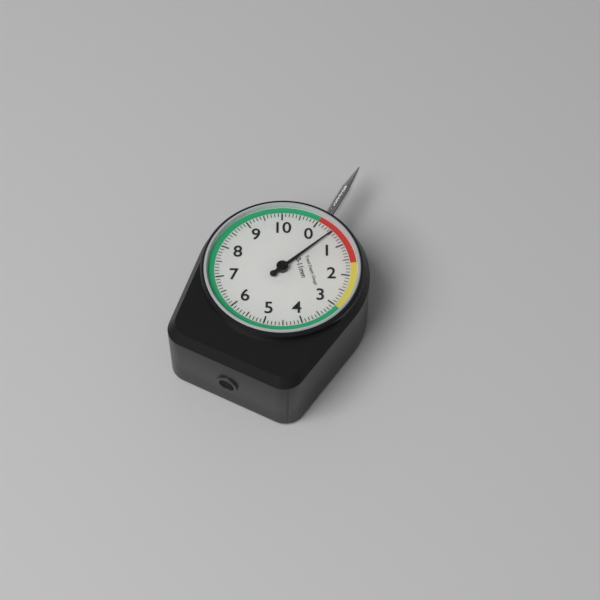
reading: 0.5 mm
